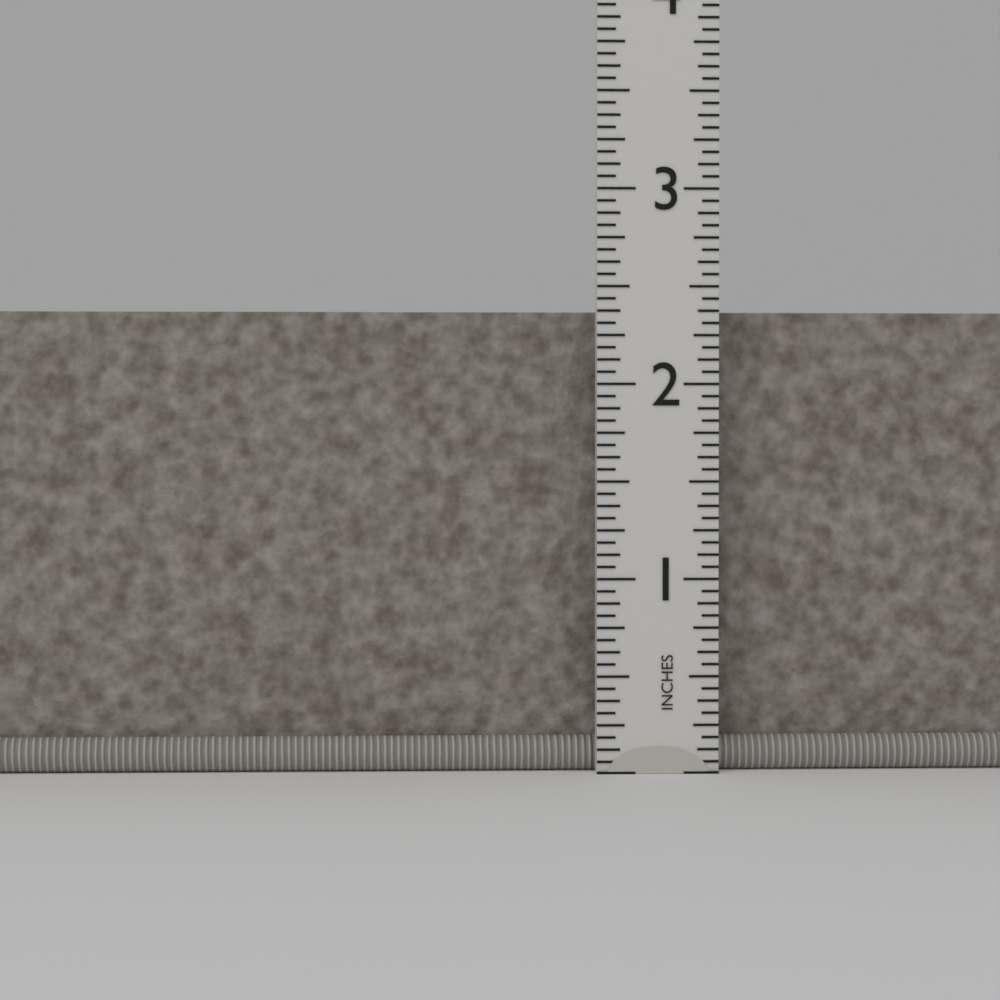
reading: 2.3750 in
